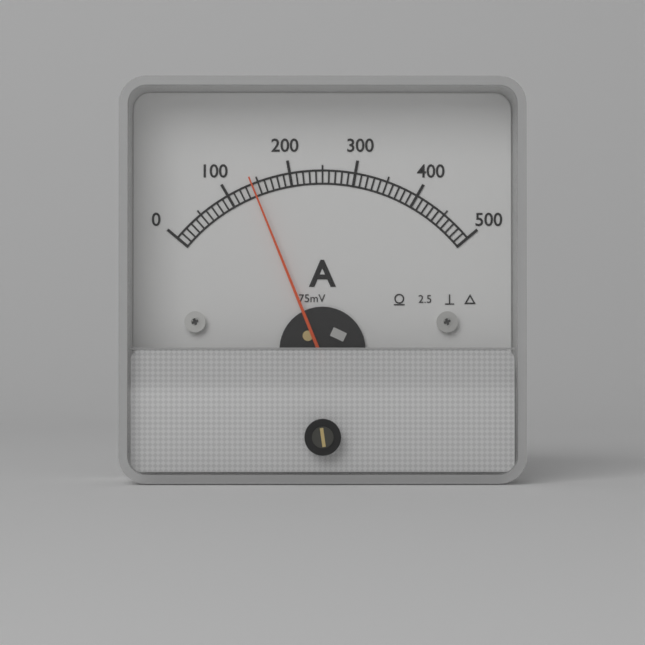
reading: 140 A
